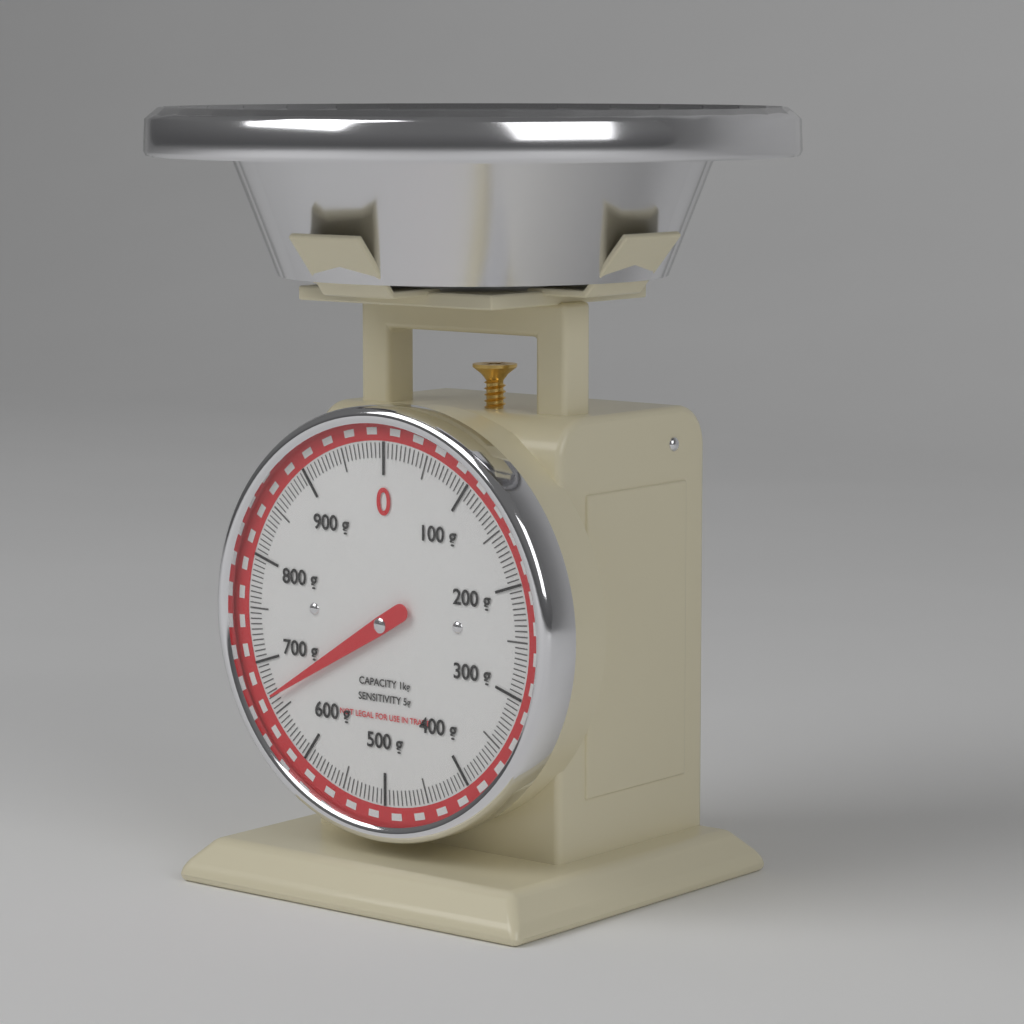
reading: 665 g
